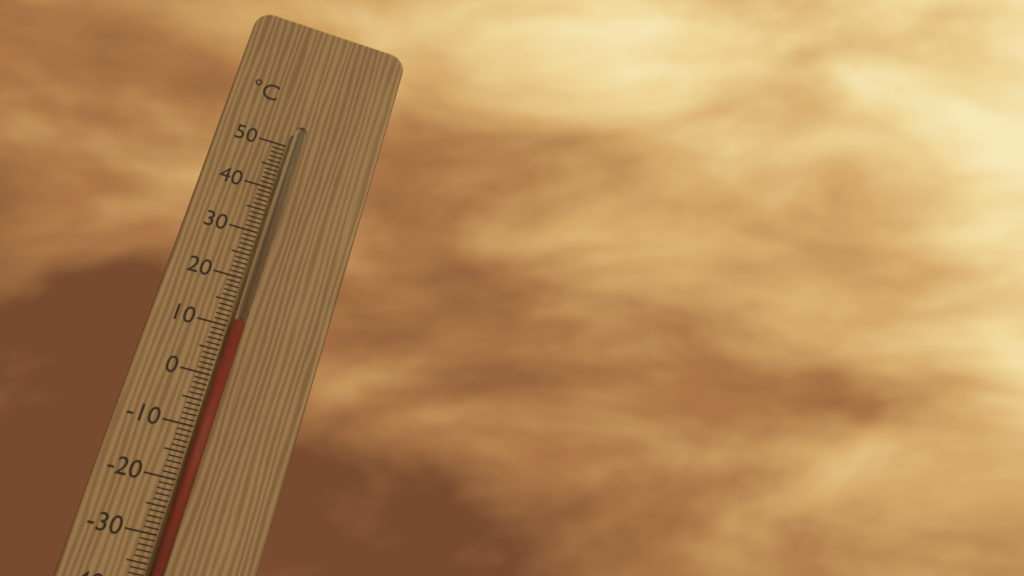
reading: 11 °C
